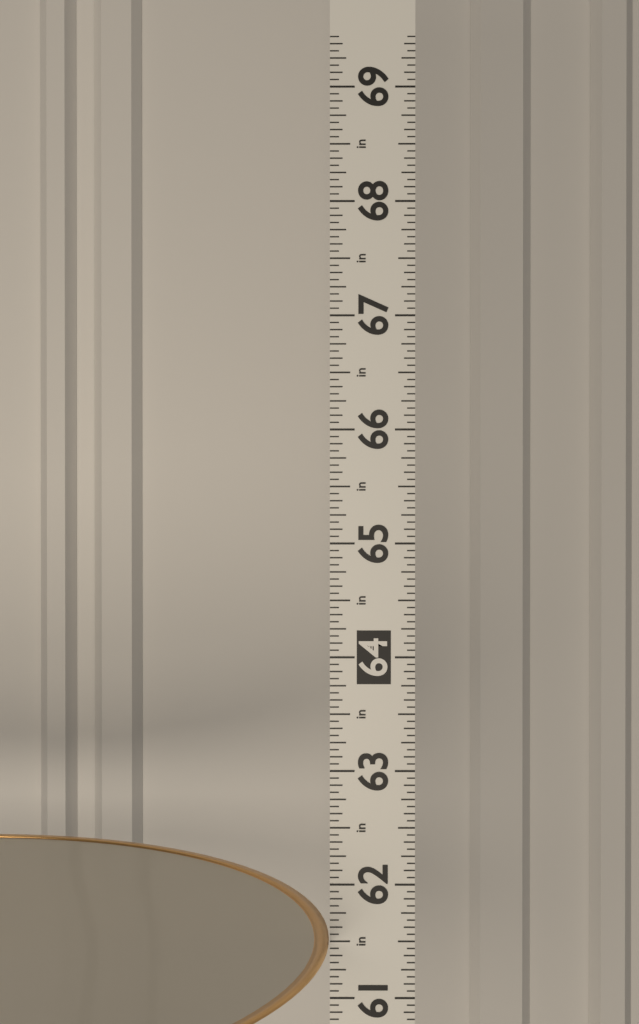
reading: 61.5000 in
